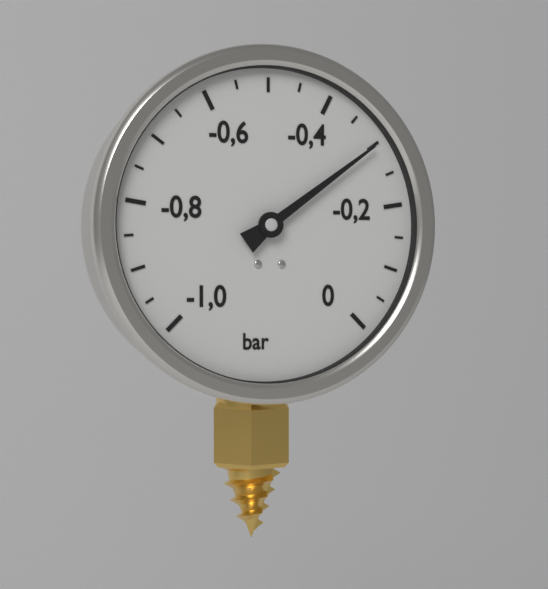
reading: -0.30 bar
